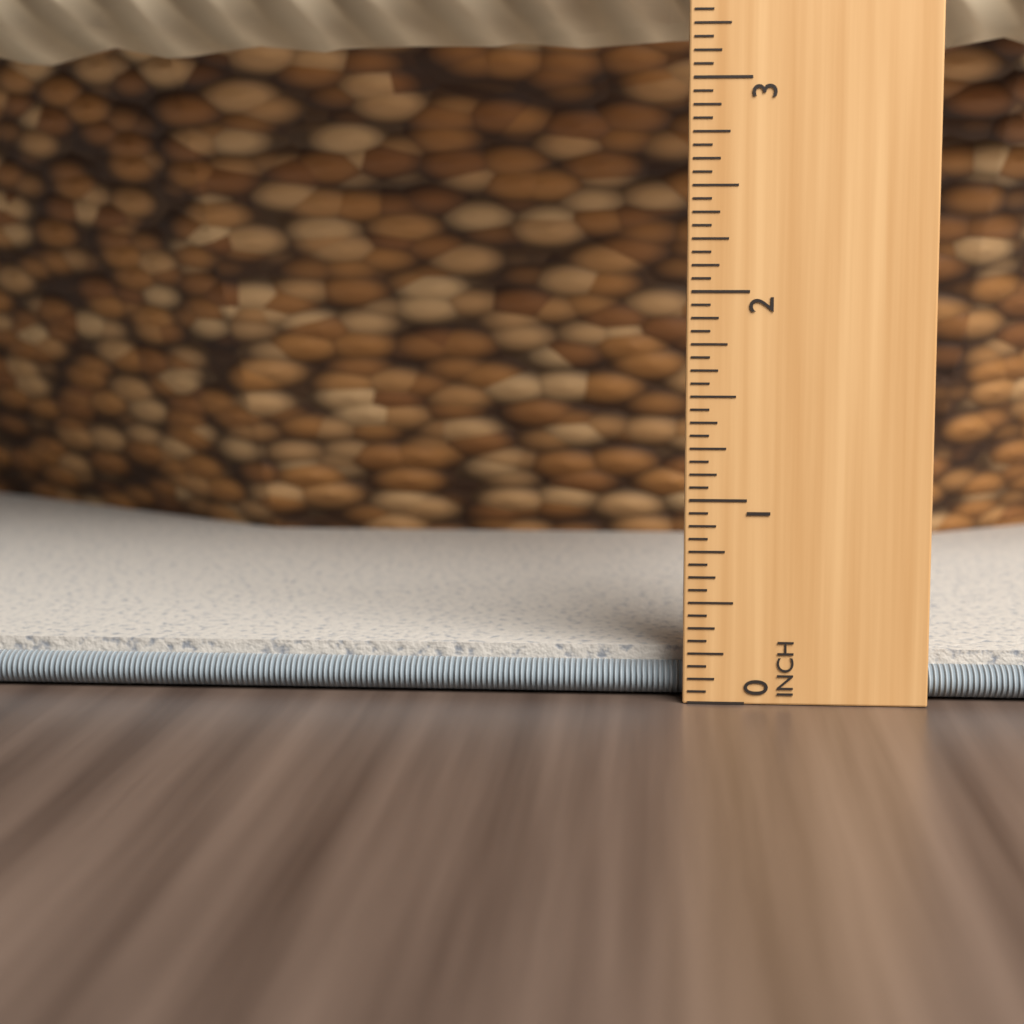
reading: 0.2500 in
